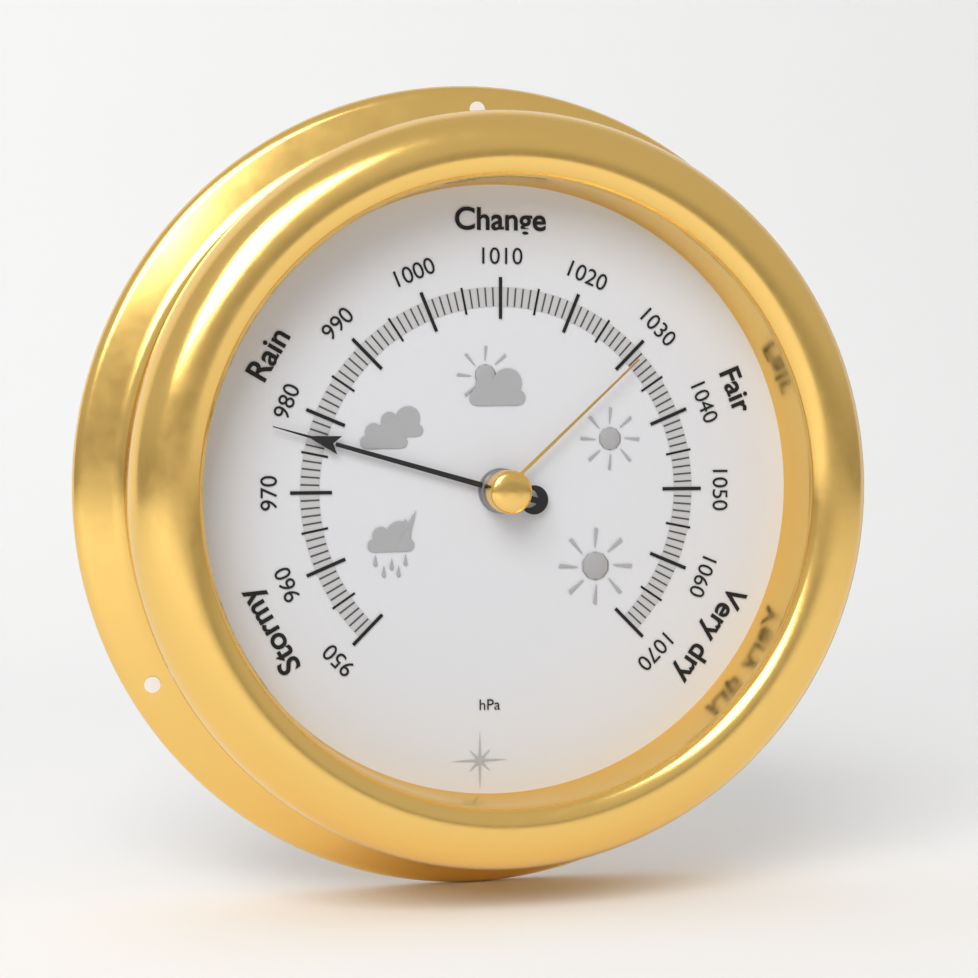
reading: 977 hPa
